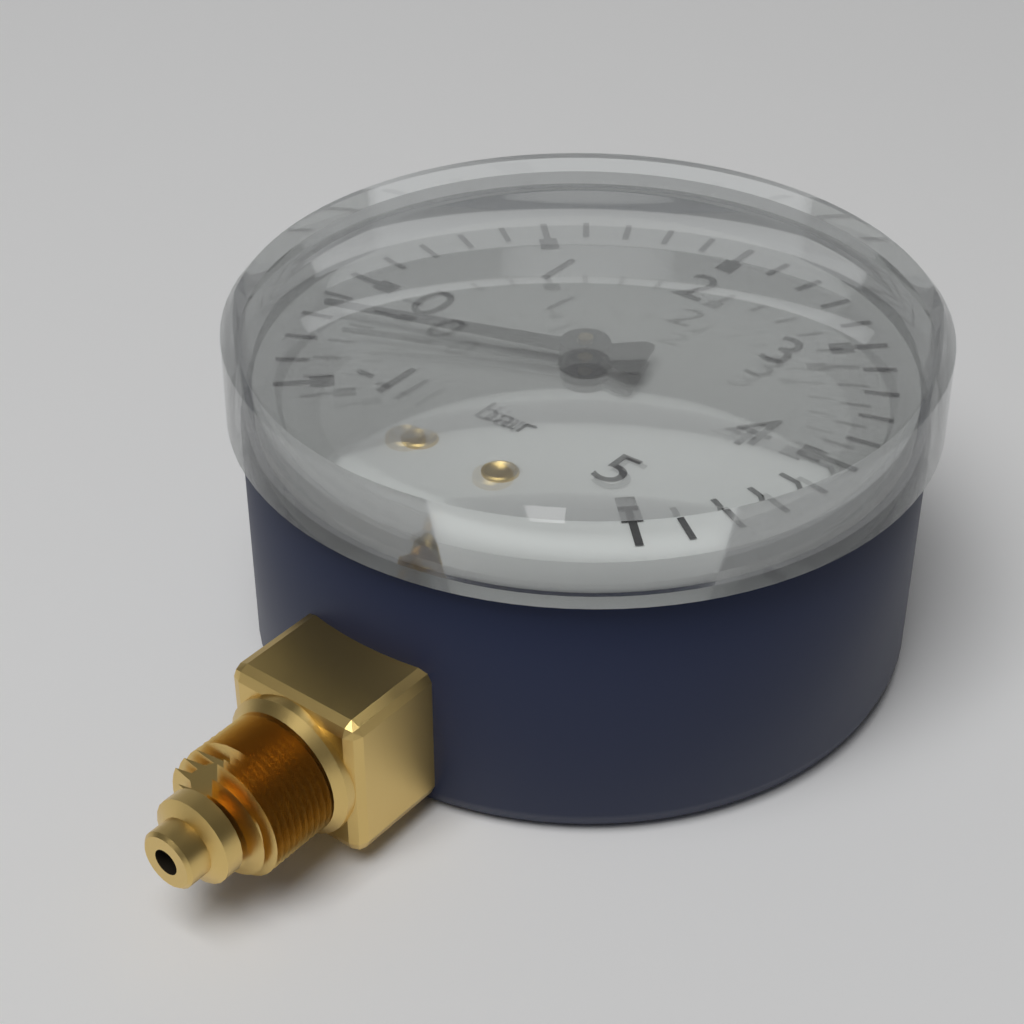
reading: -0.4 bar
